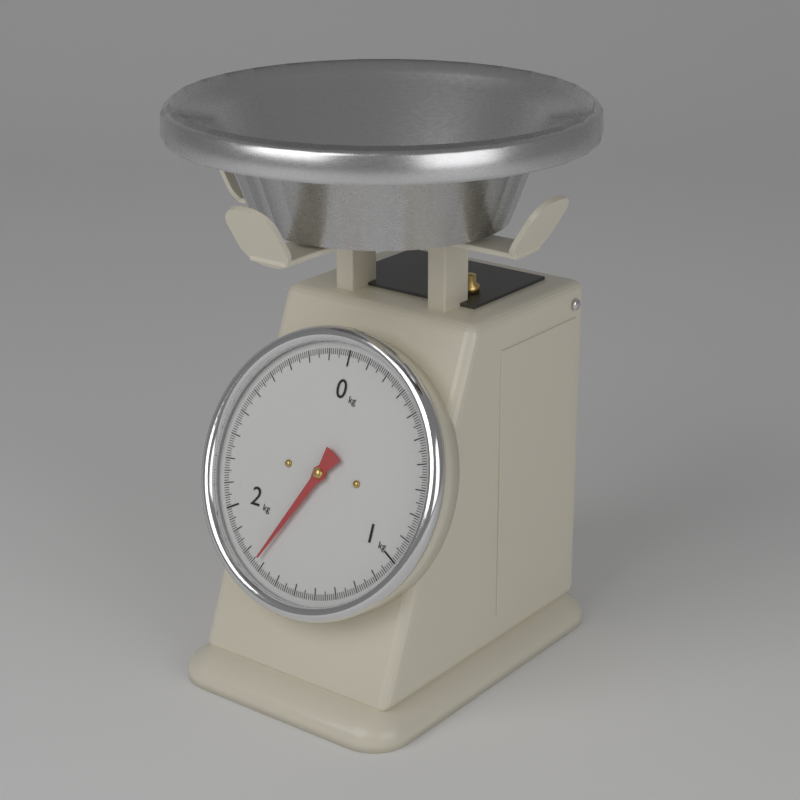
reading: 1.73 kg
